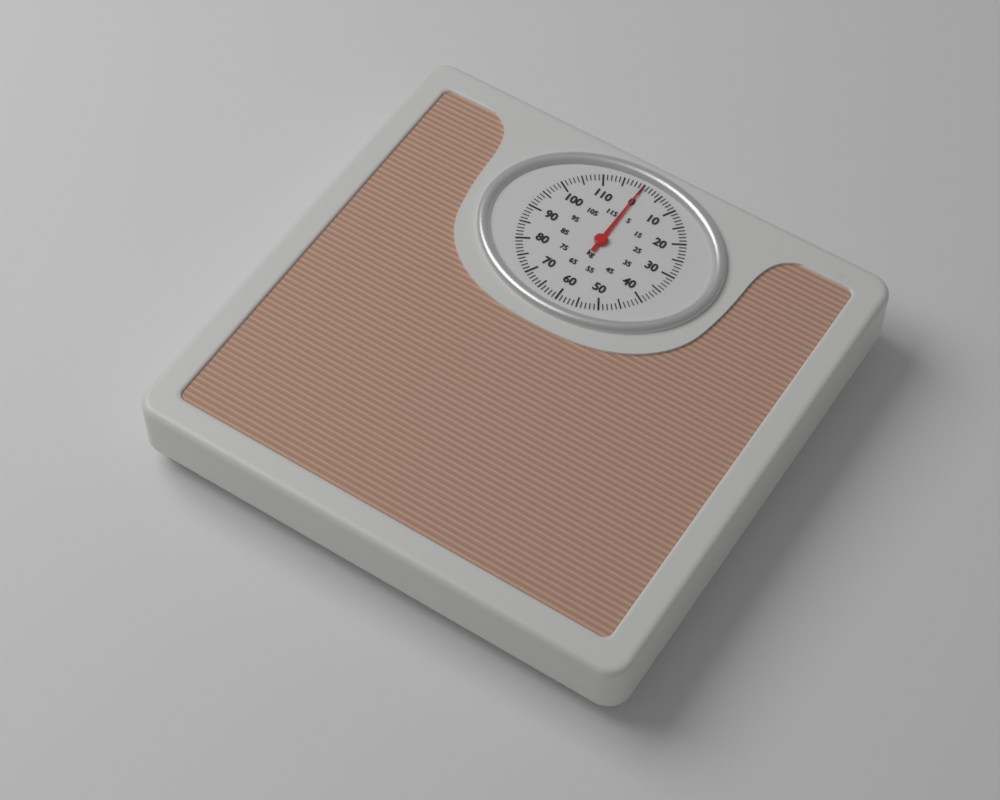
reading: 0 kg
